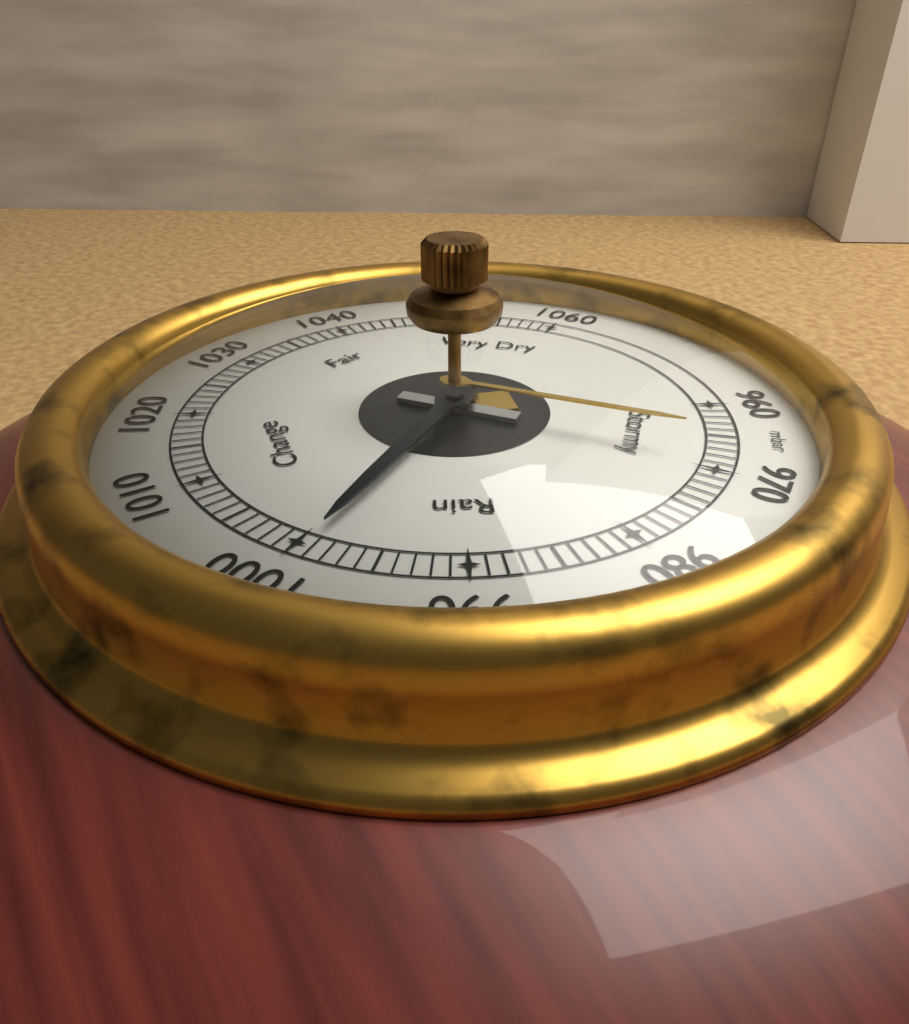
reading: 999 mbar
